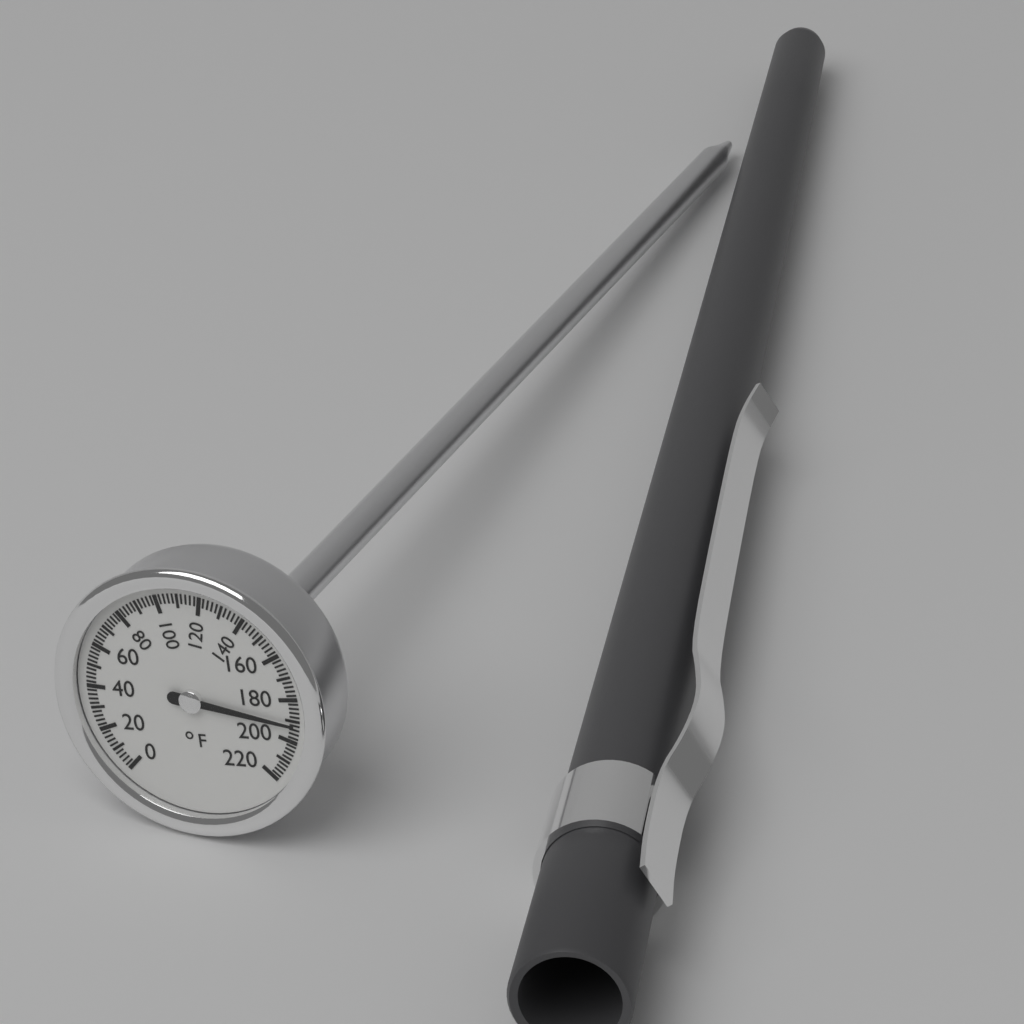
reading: 192 °F
